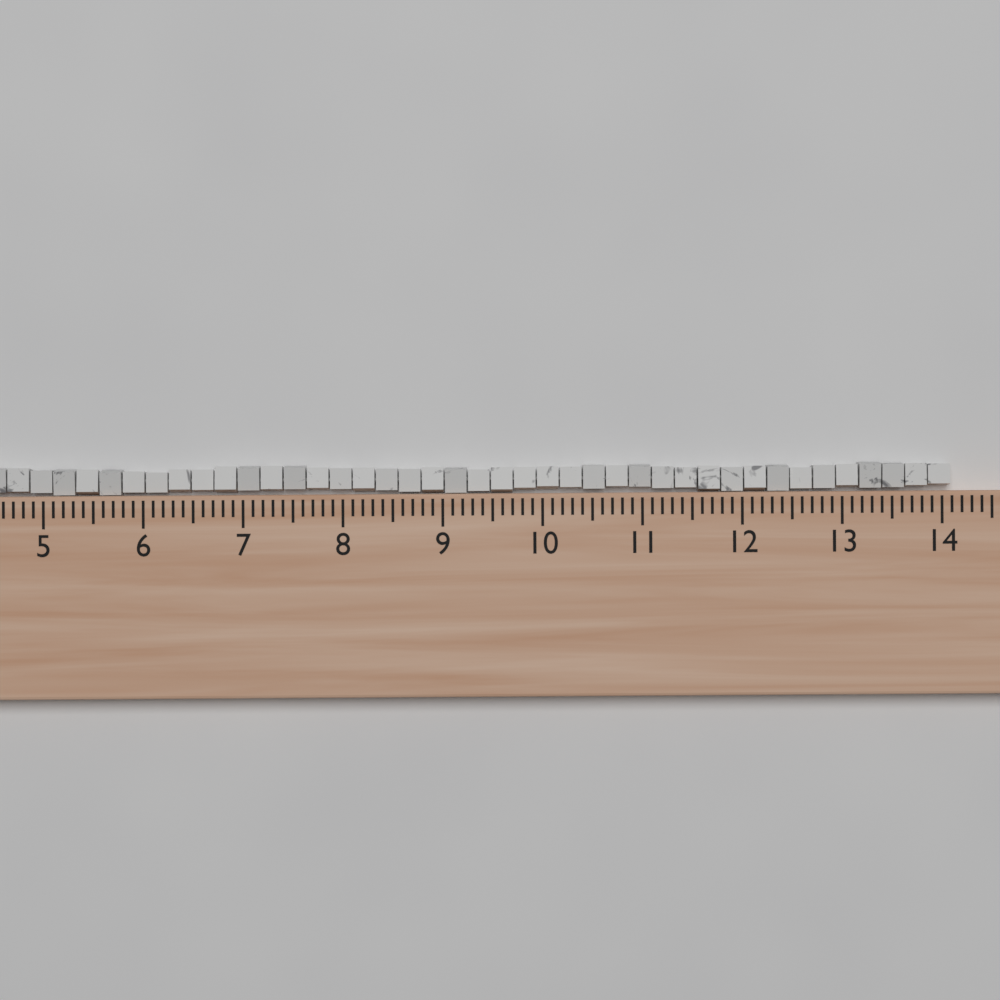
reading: 14.1 (no unit)
